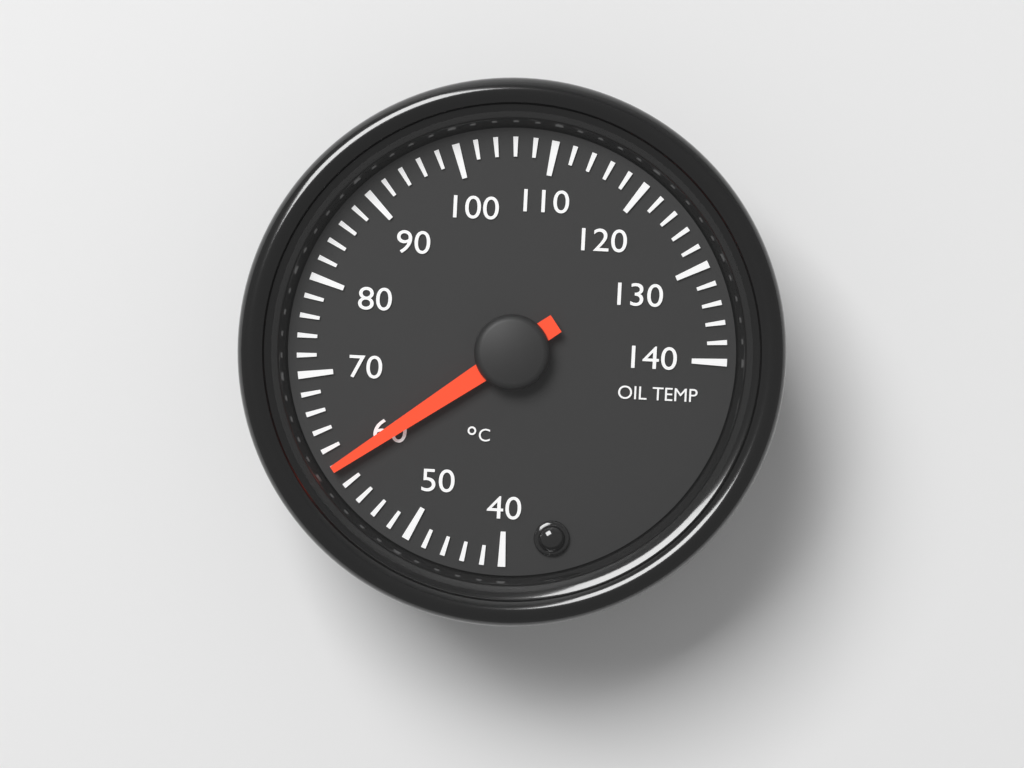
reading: 60 °C
